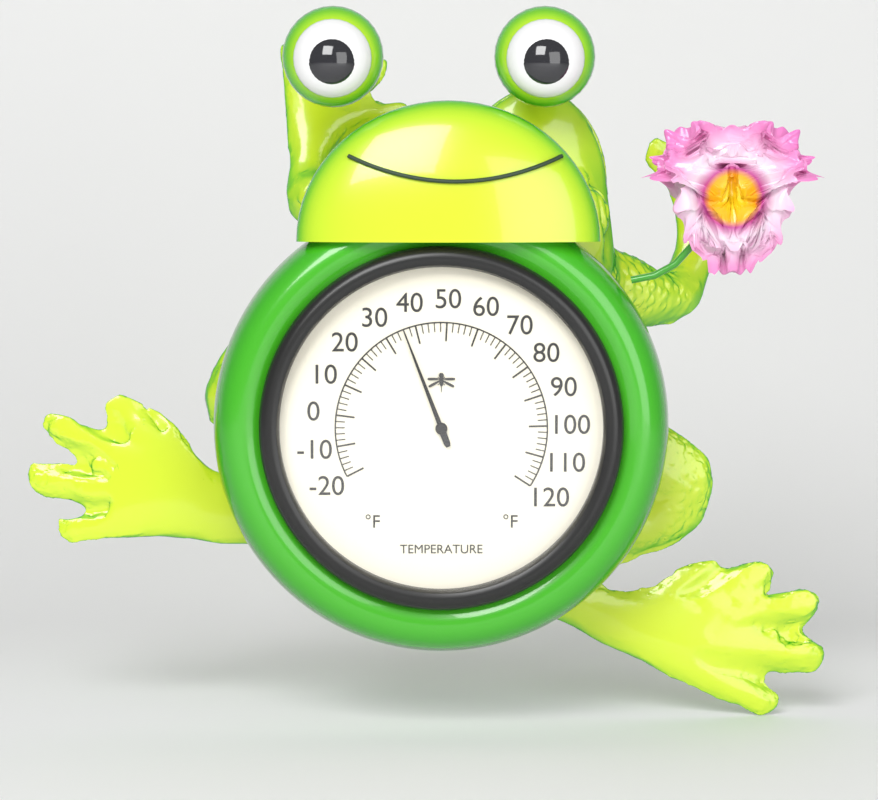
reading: 36 °F
